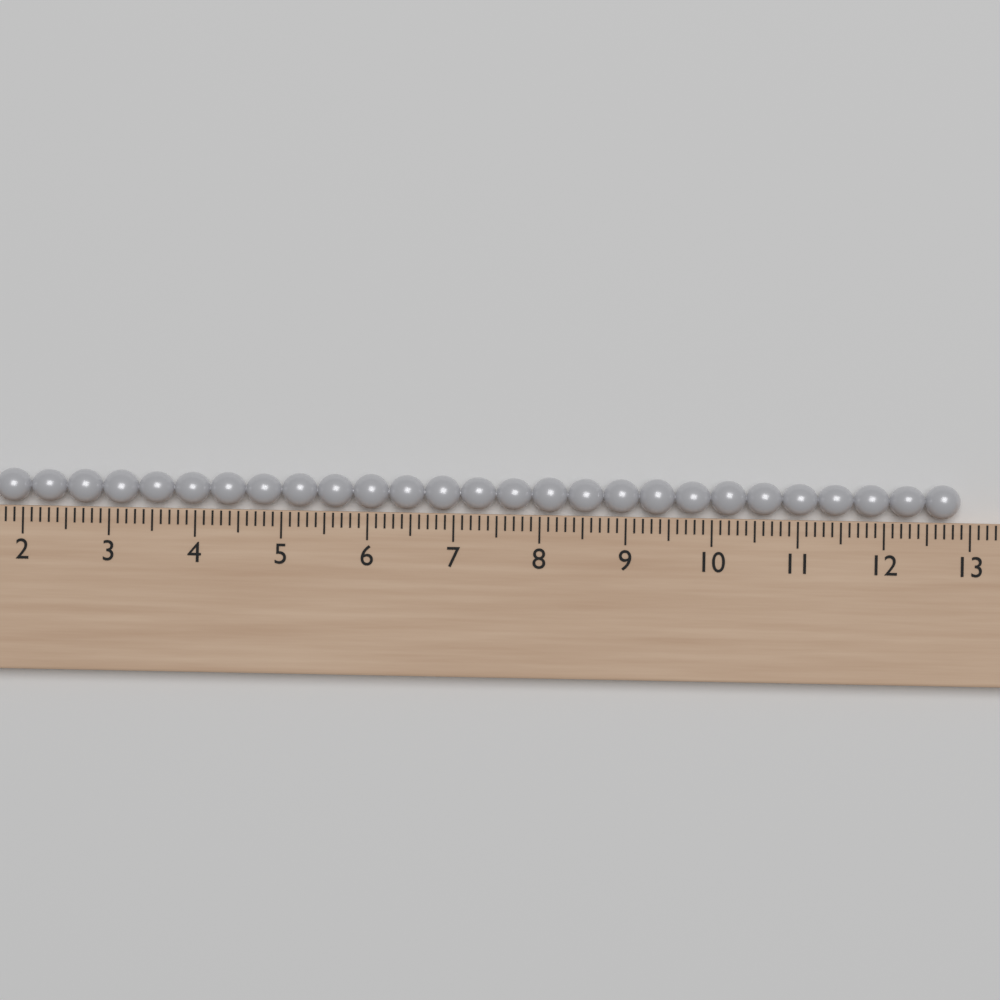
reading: 12.9 (no unit)
